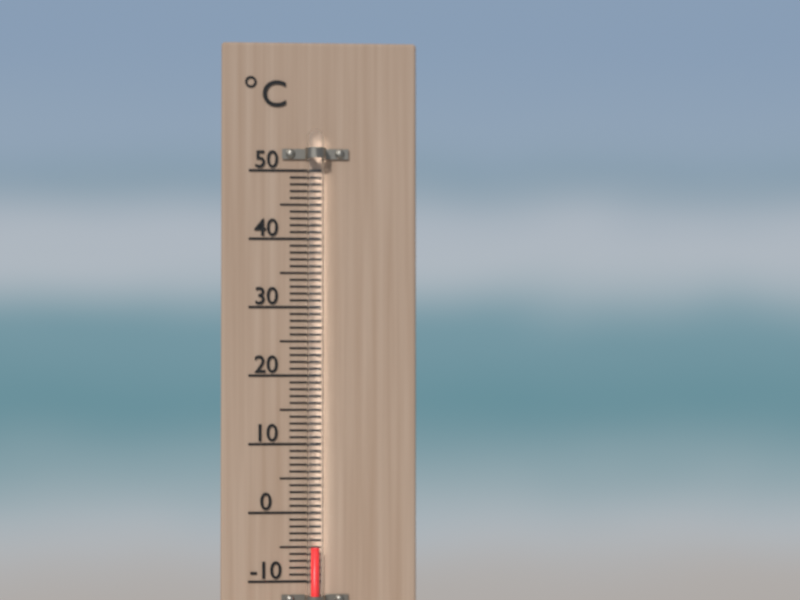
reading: -5 °C
